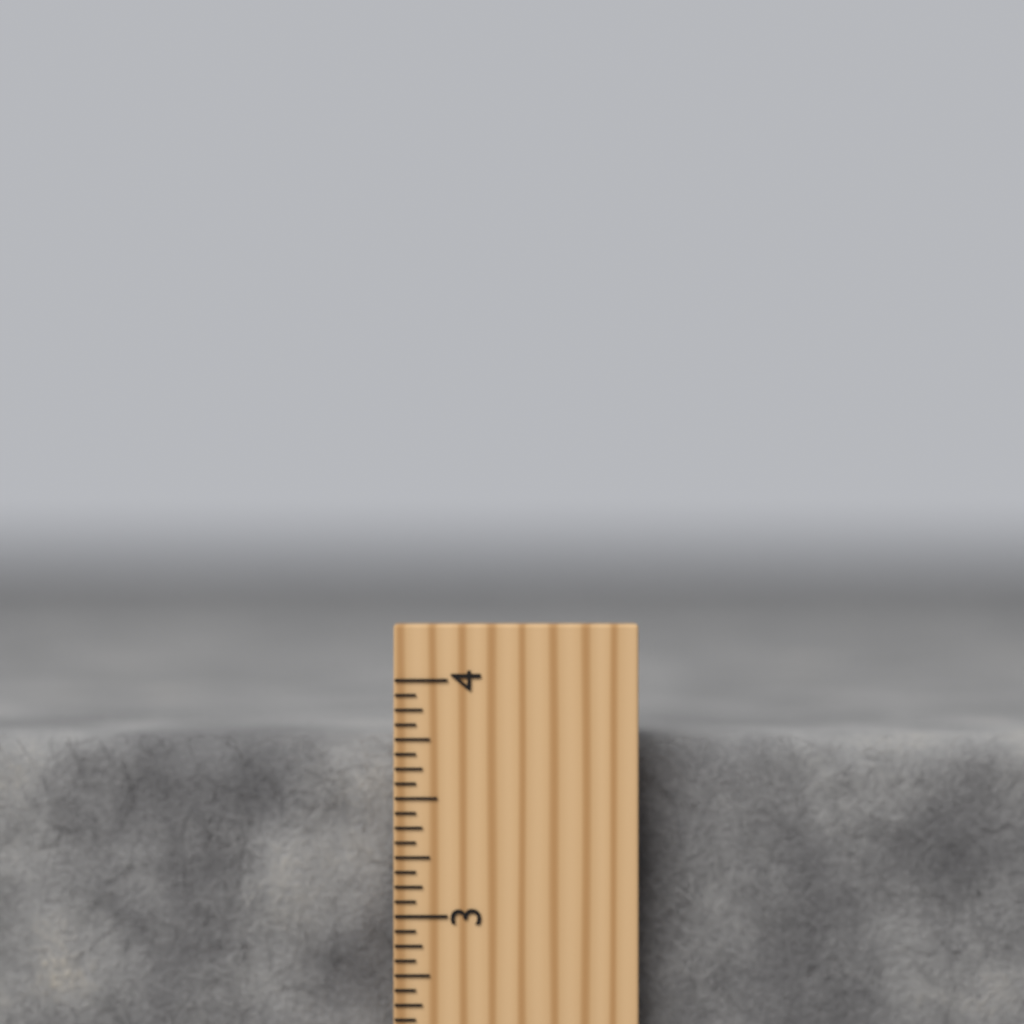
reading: 3.7500 inch
